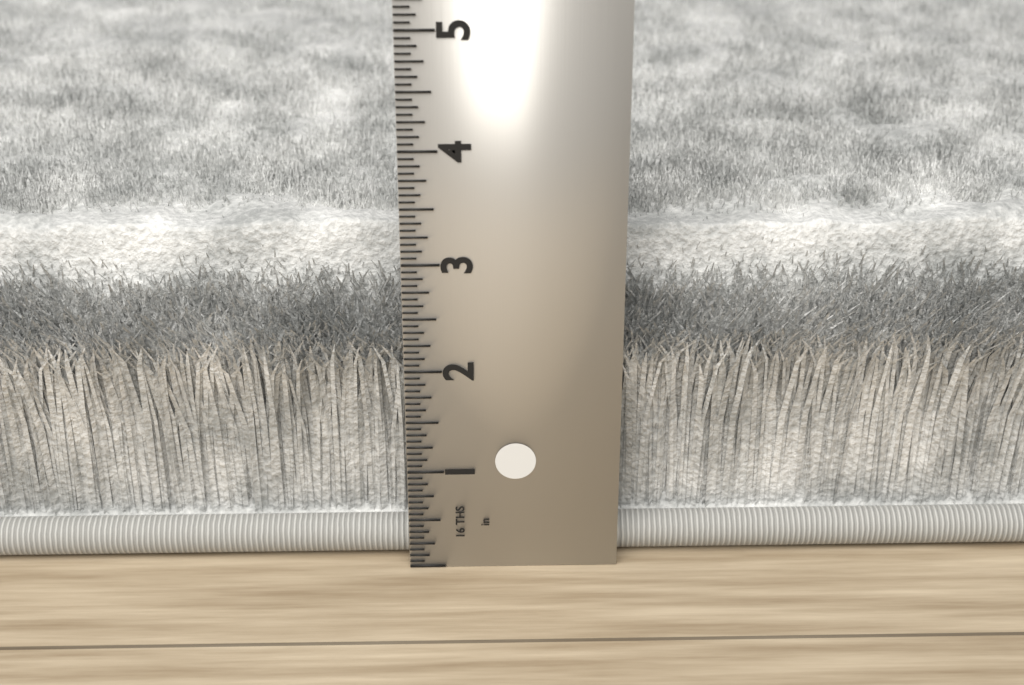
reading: 3.1250 in
